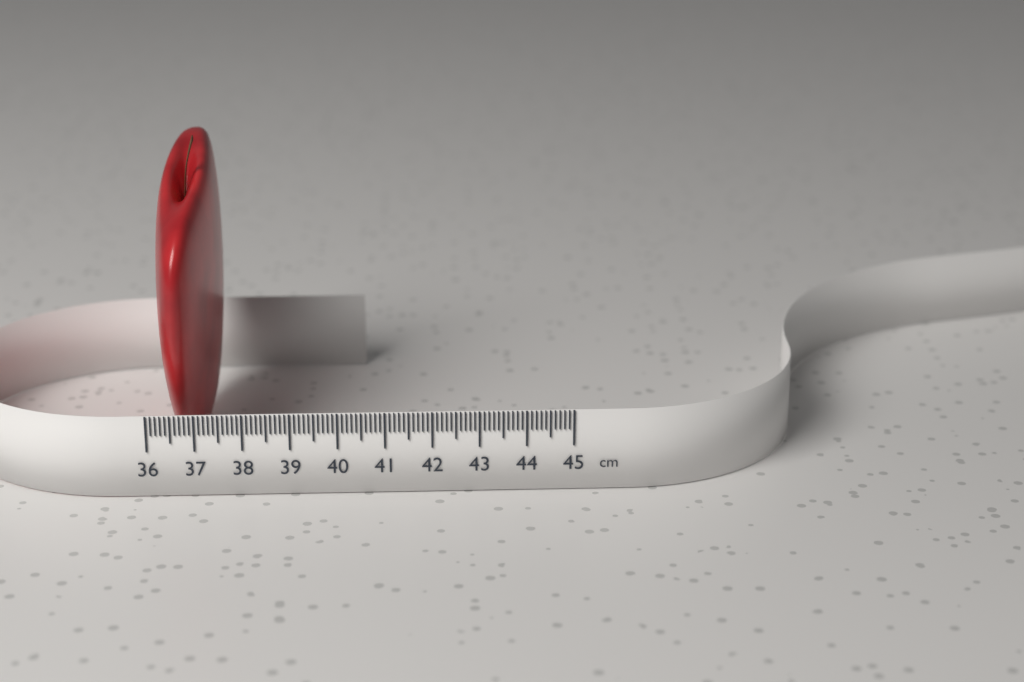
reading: 37.3 cm
